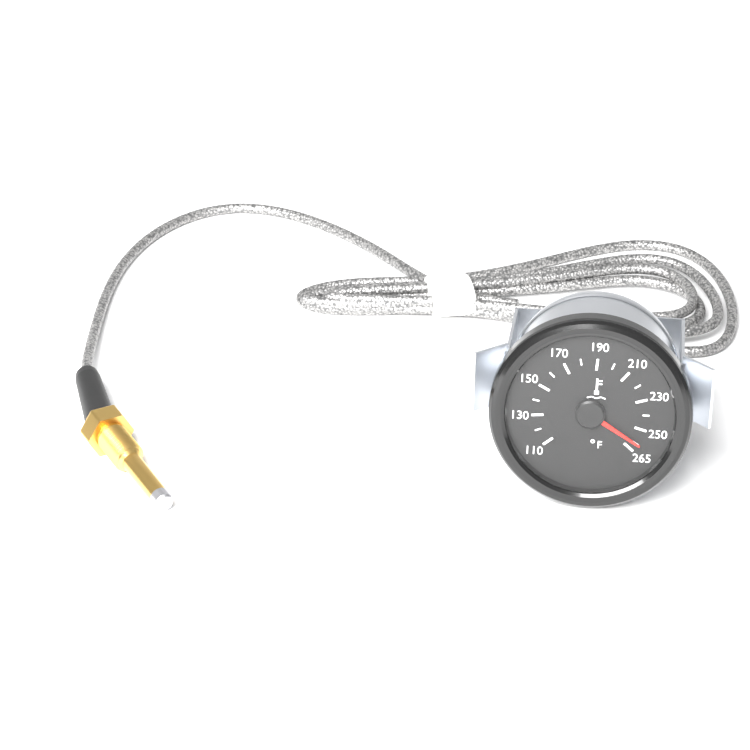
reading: 260 °F
